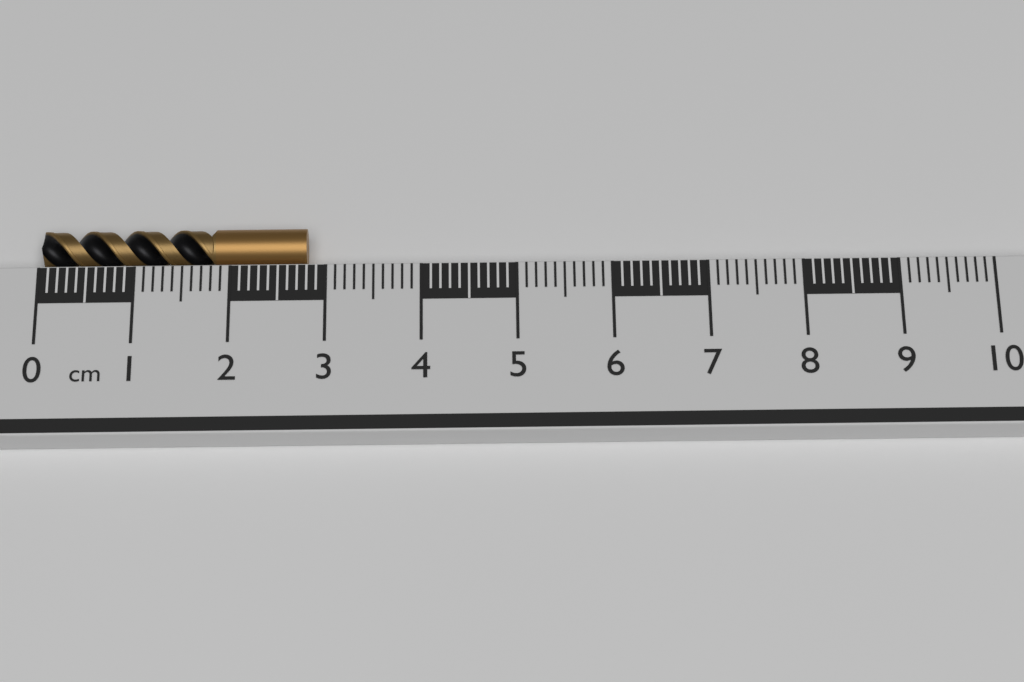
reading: 2.8 cm
